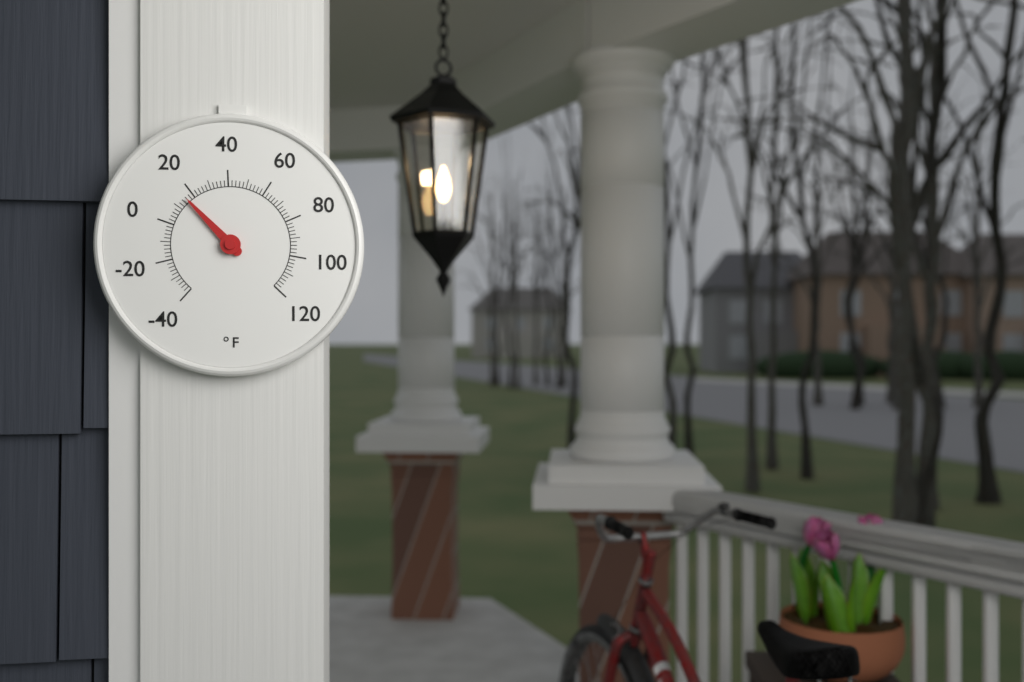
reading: 16 °F
